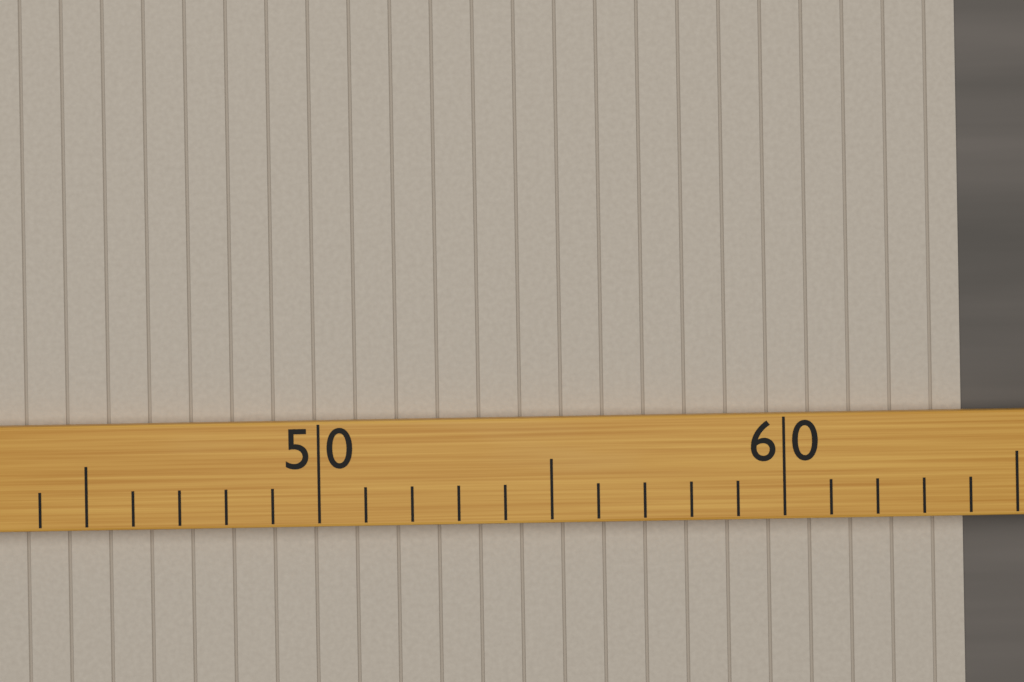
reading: 64 (no unit)
